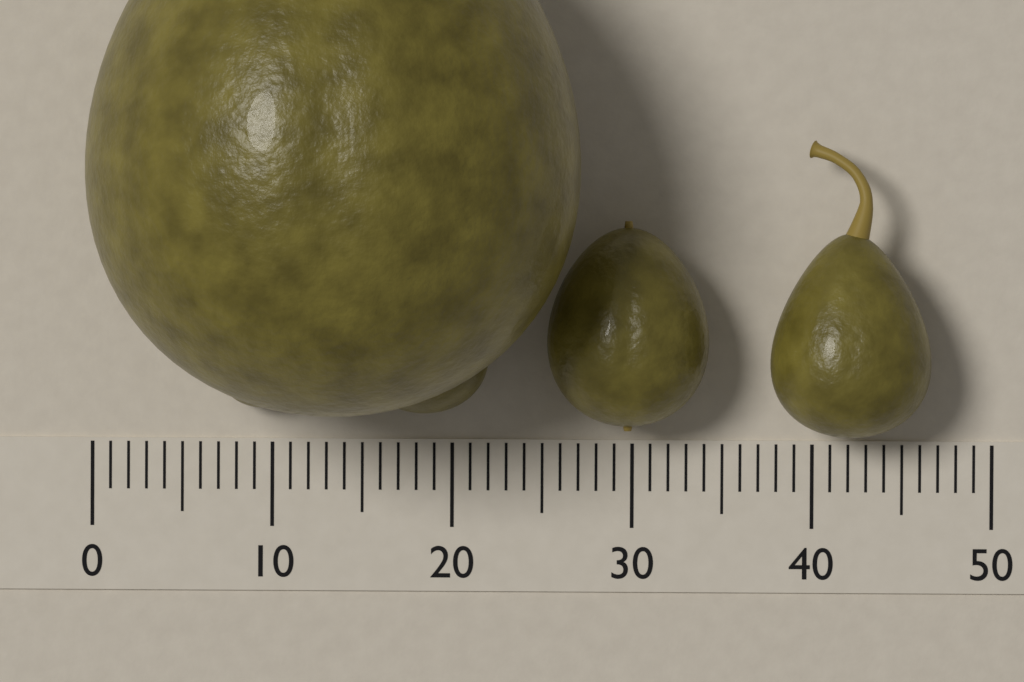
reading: 27 (no unit)
